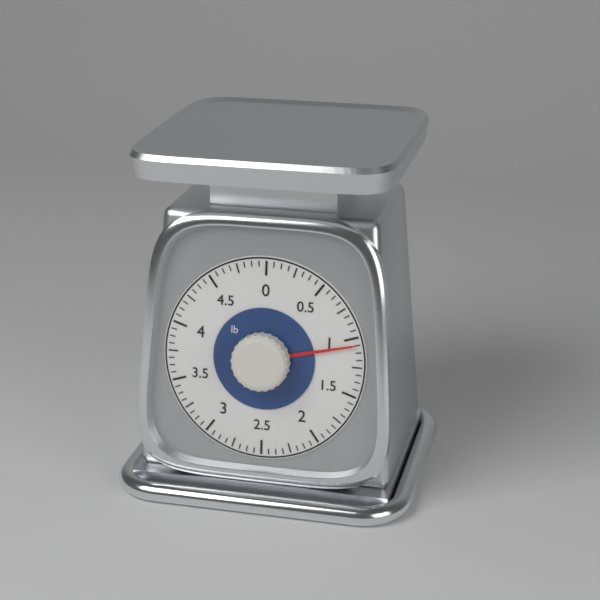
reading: 1.0625 lb
